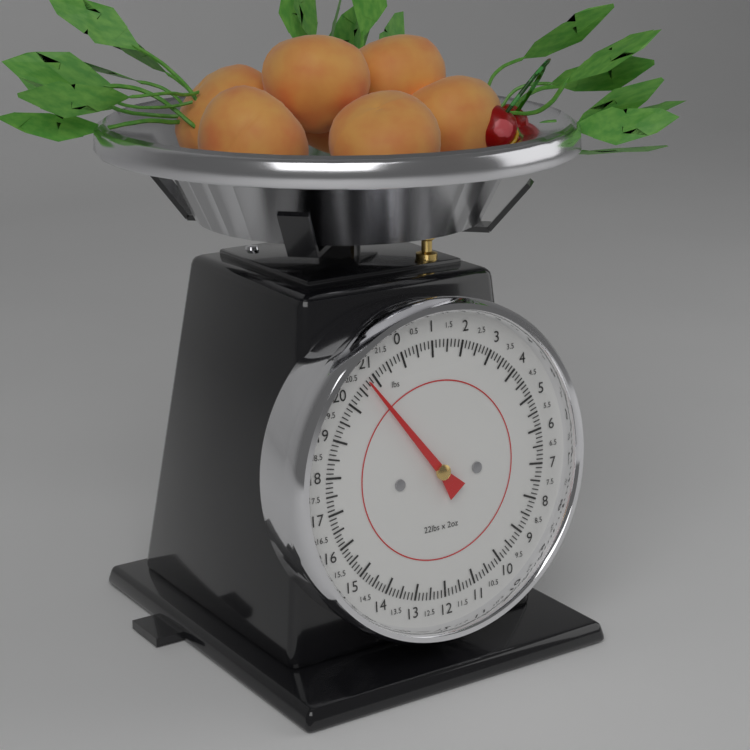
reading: 20.750 lbs
